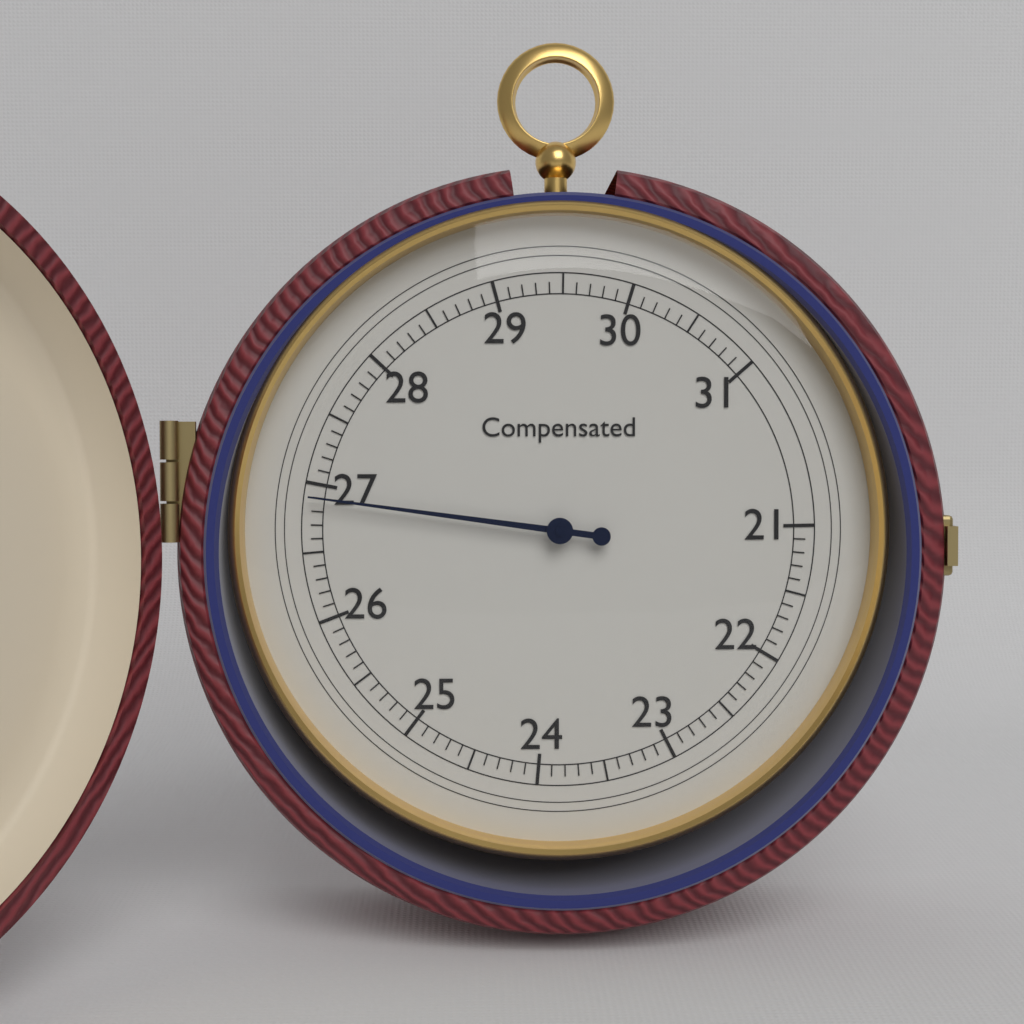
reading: 26.9 (no unit)
